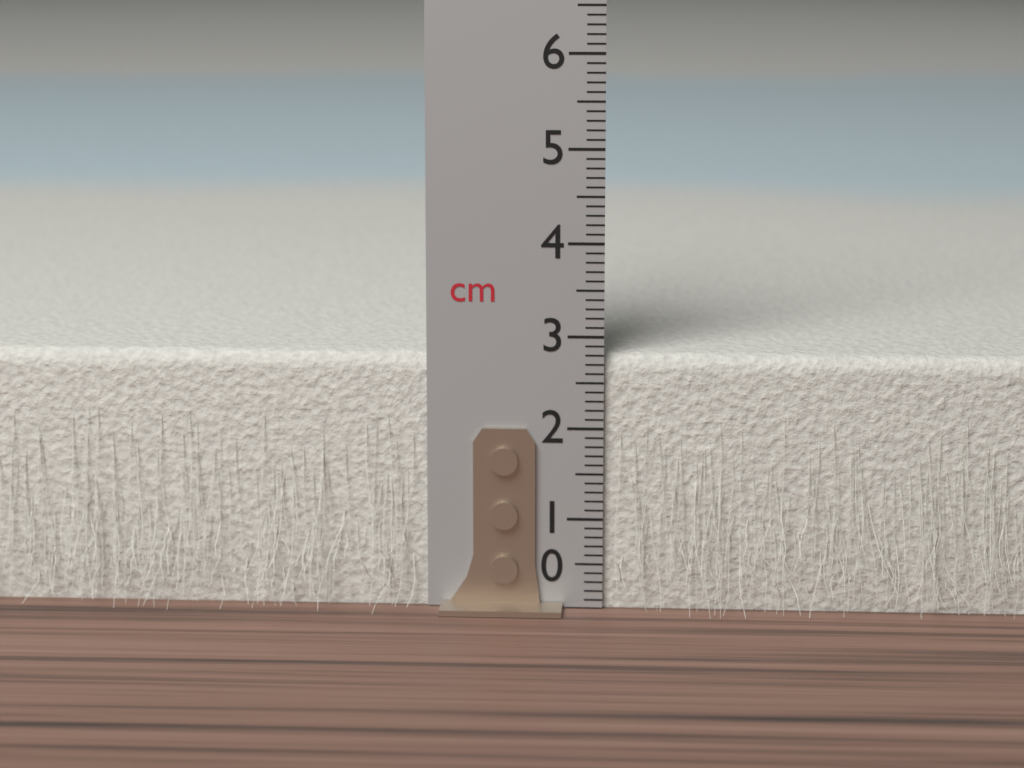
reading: 2.8 cm
